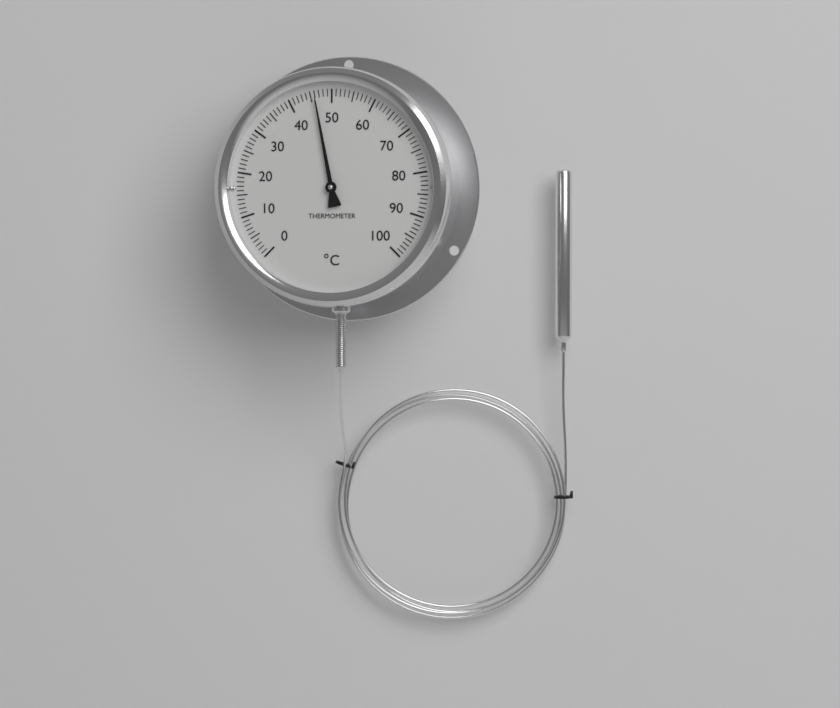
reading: 46 °C
